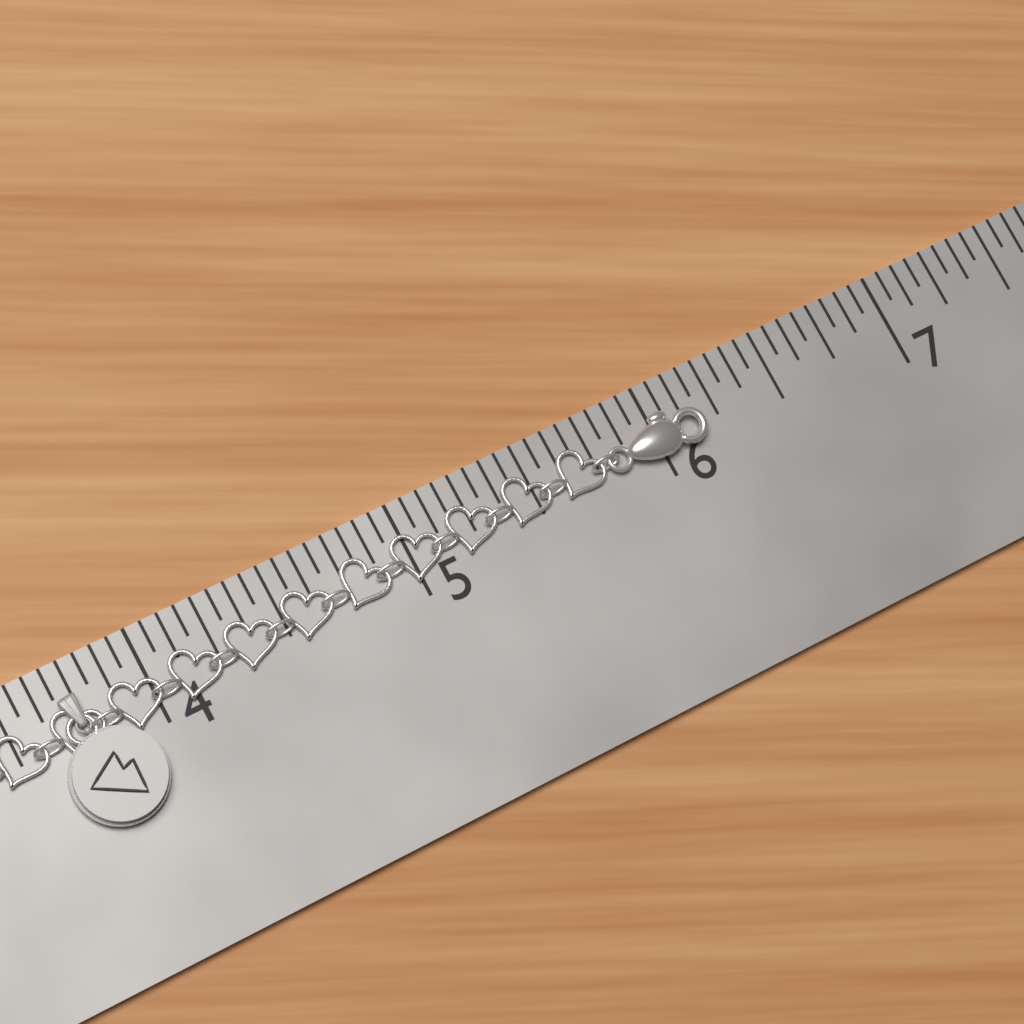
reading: 6.1875 in
